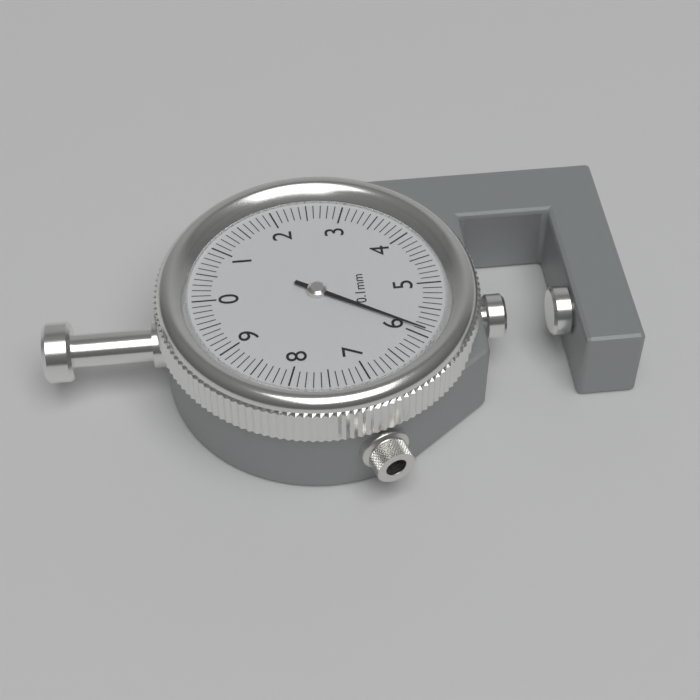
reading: 5.9 mm
